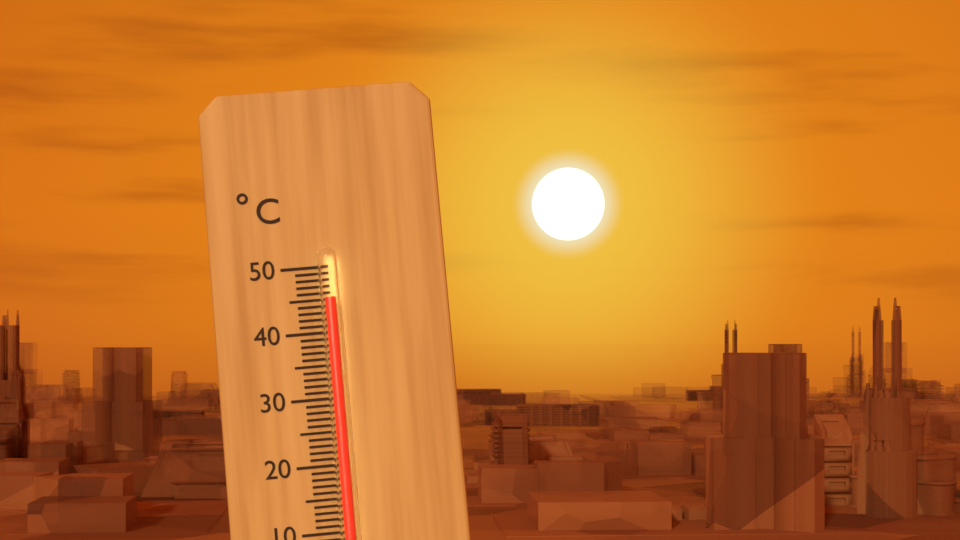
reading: 45 °C
